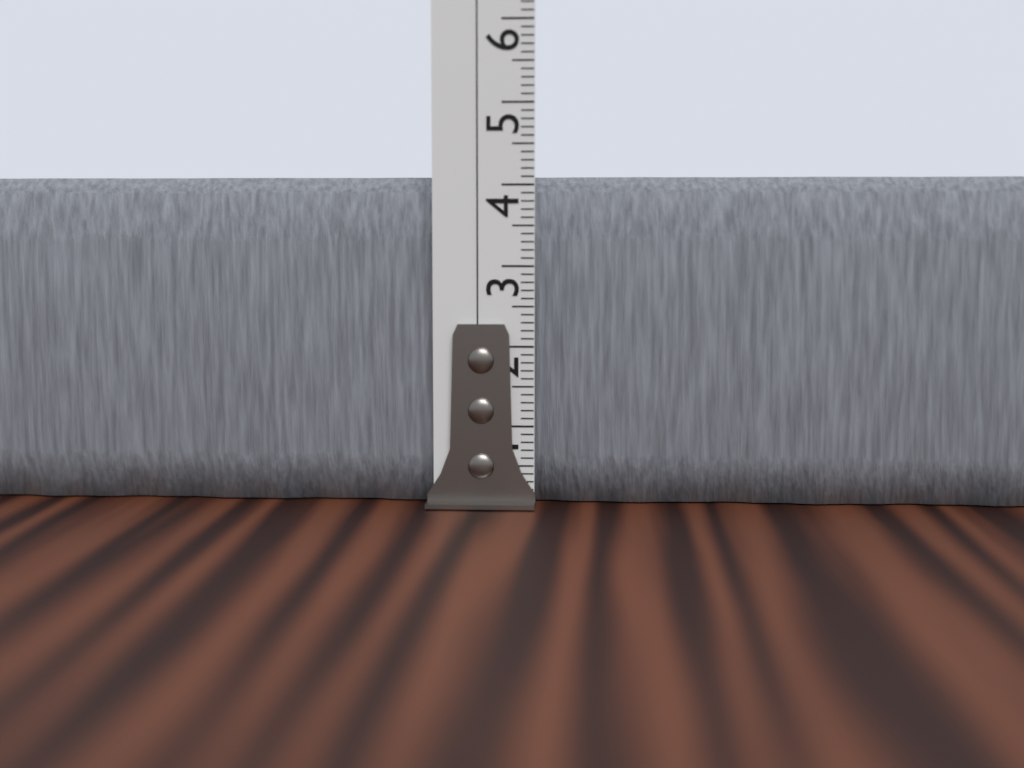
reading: 4.1 cm
